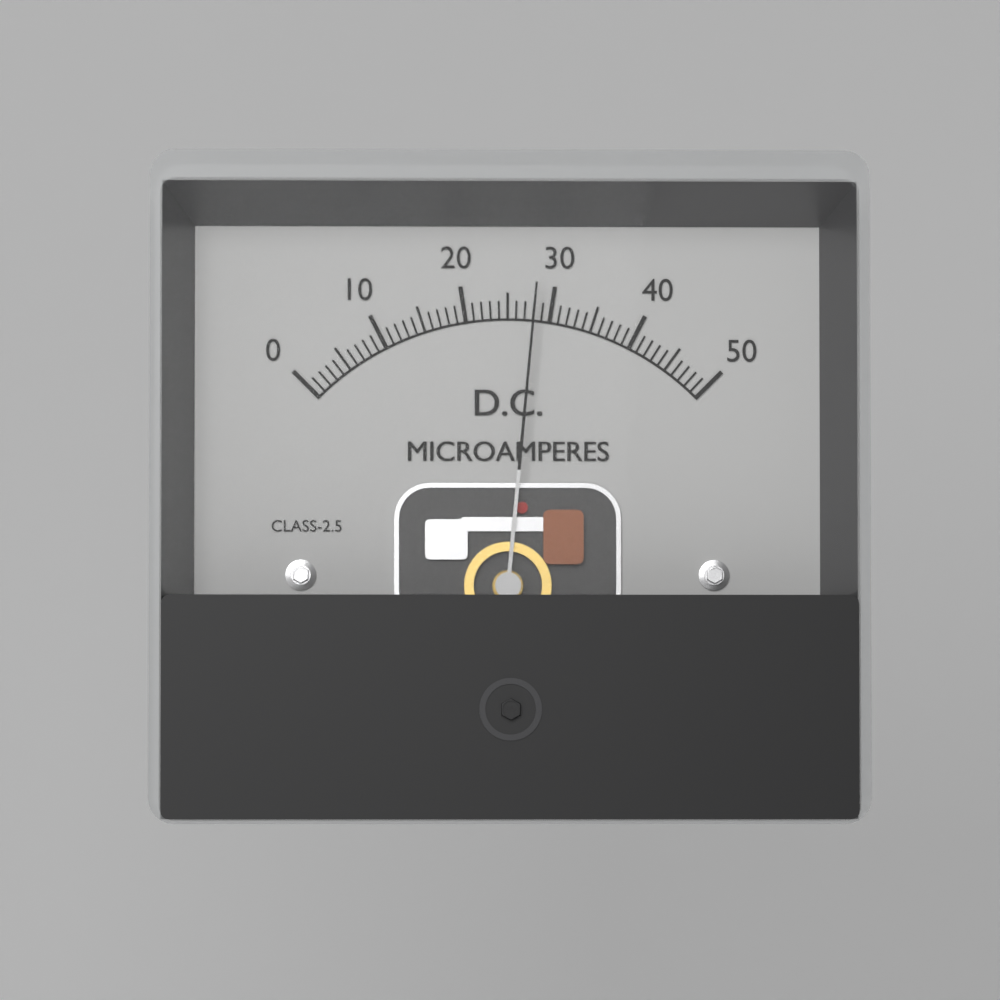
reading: 28 µA
